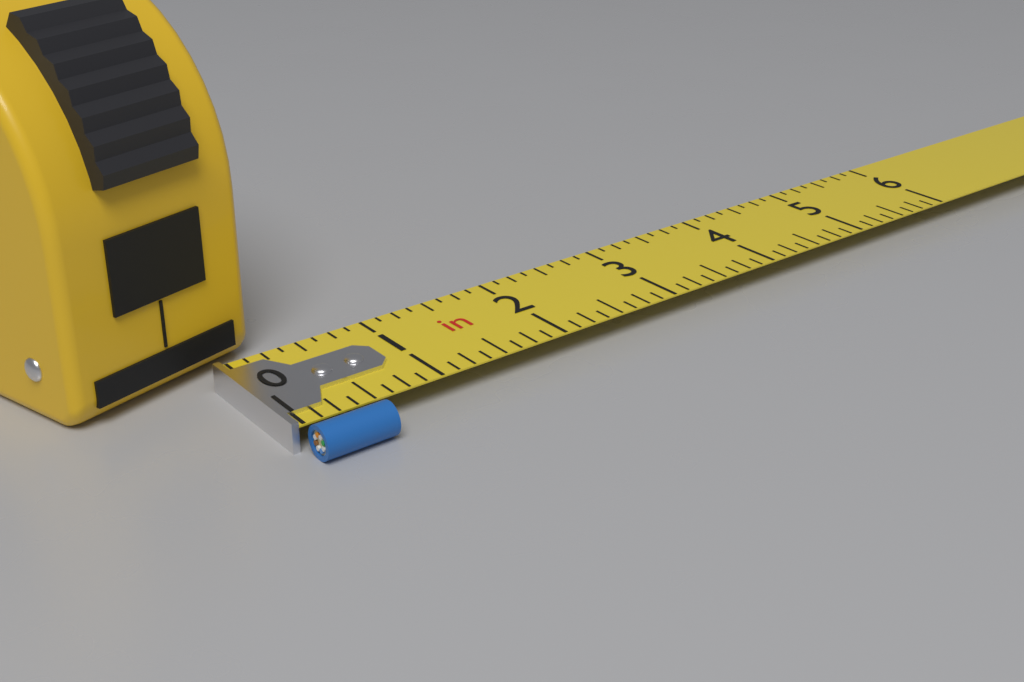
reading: 0.500 in
